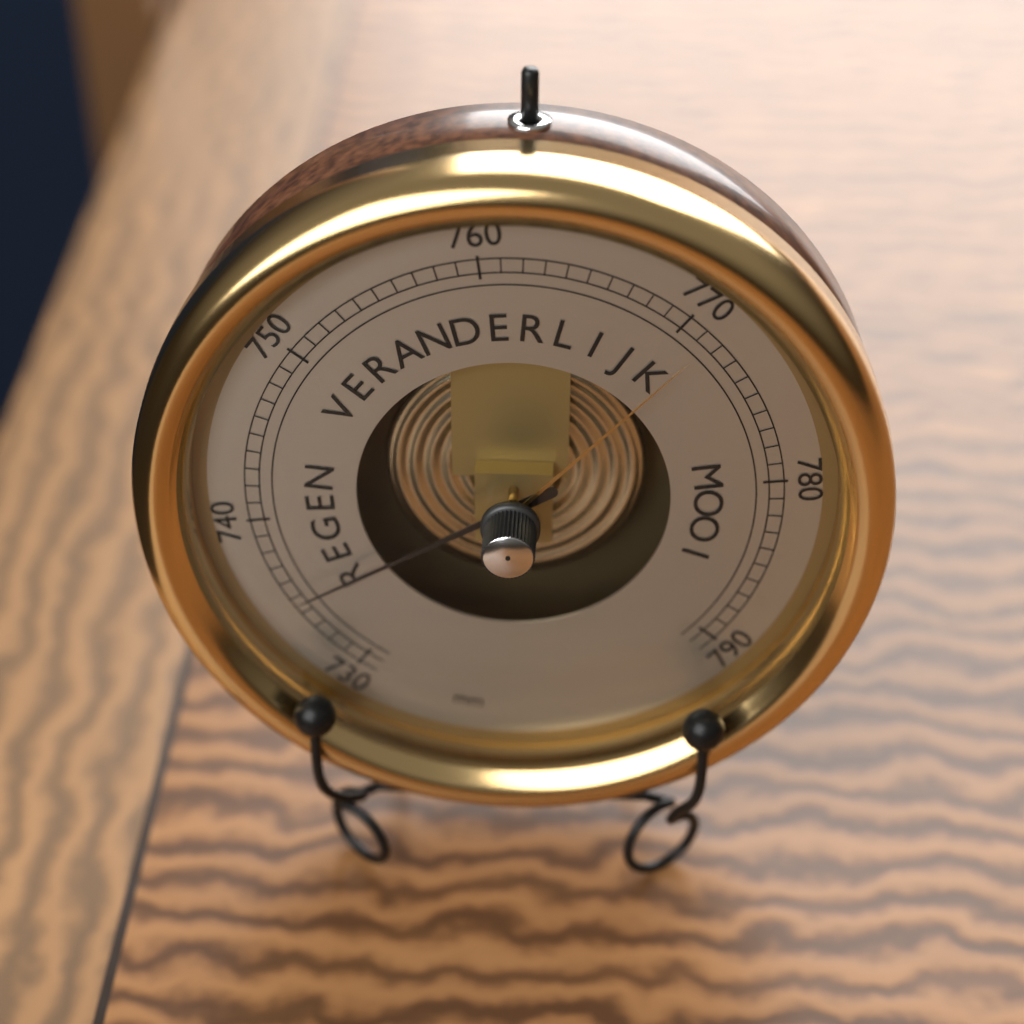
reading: 735 mm
